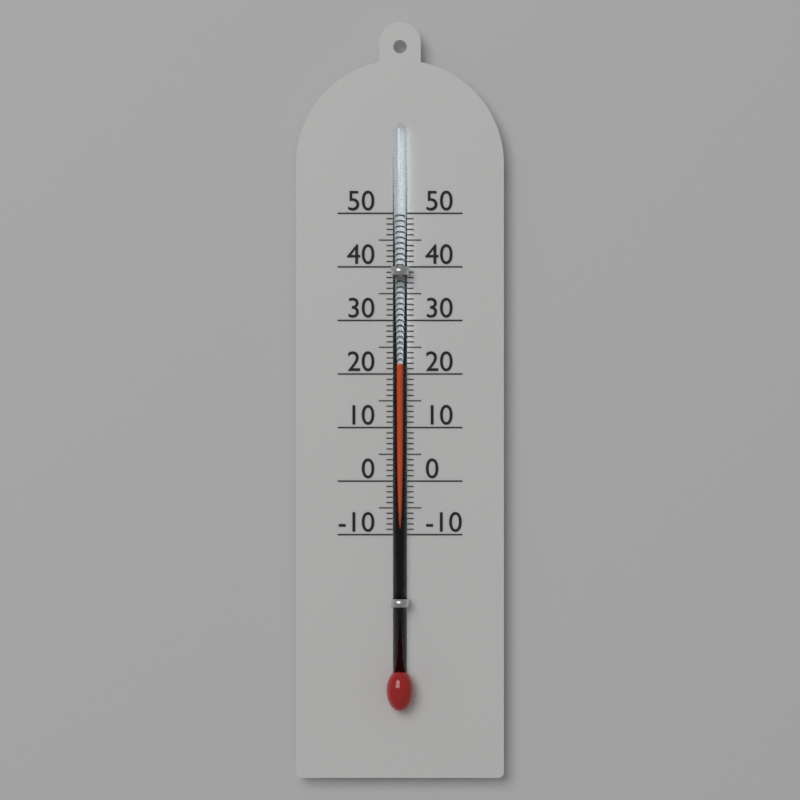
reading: 22 (no unit)
